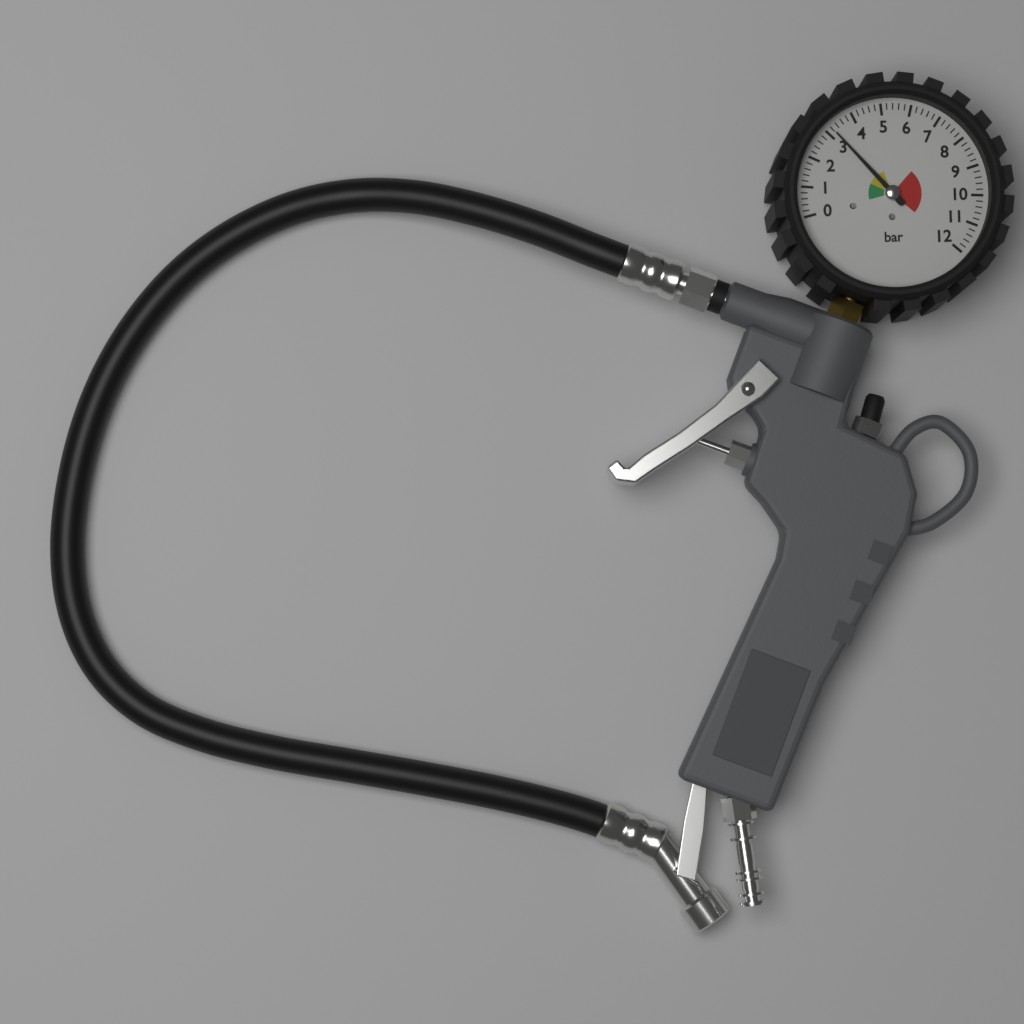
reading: 3.2 bar
